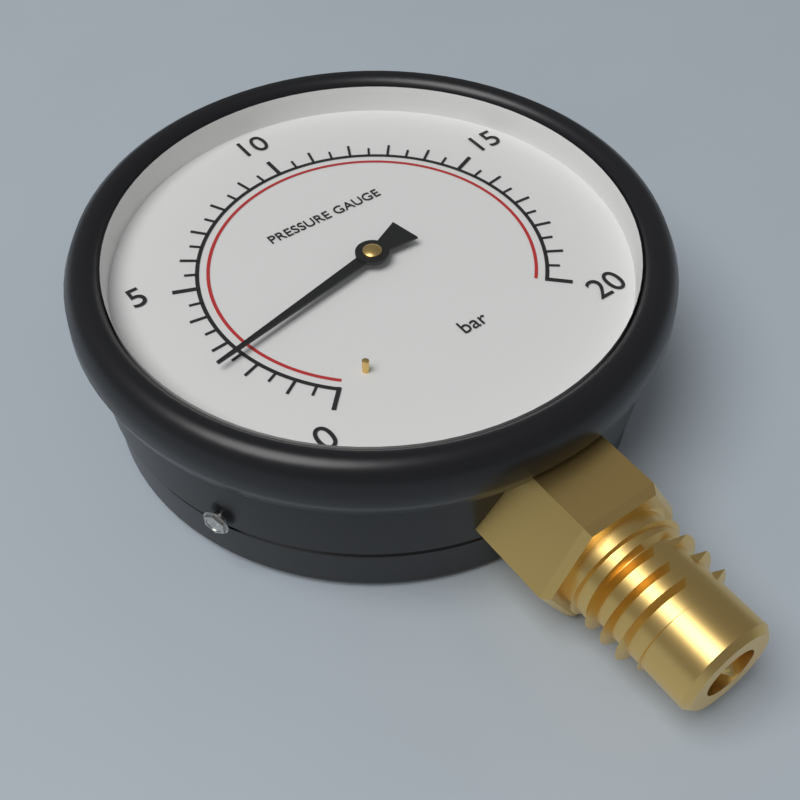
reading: 2.5 bar
